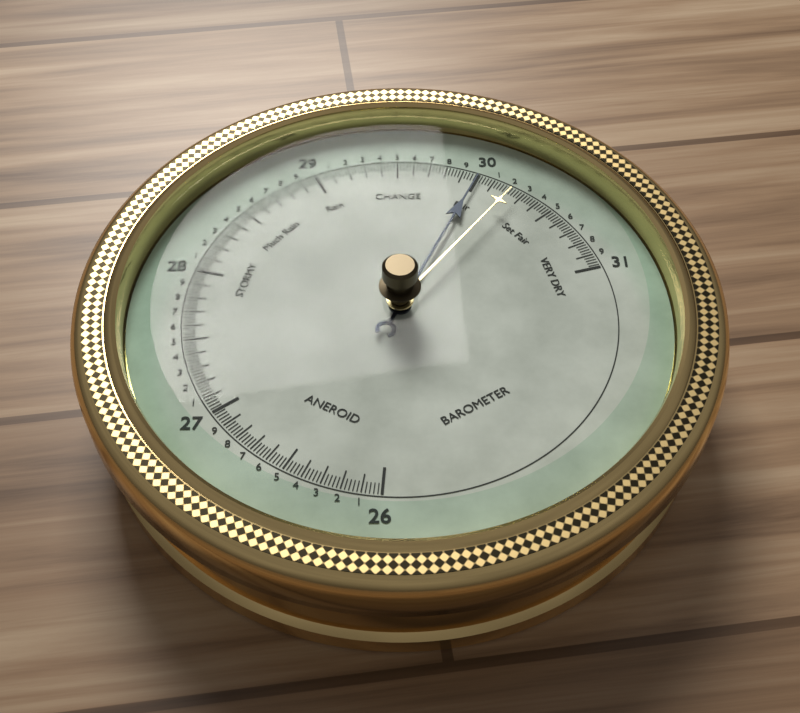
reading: 30.00 (no unit)
